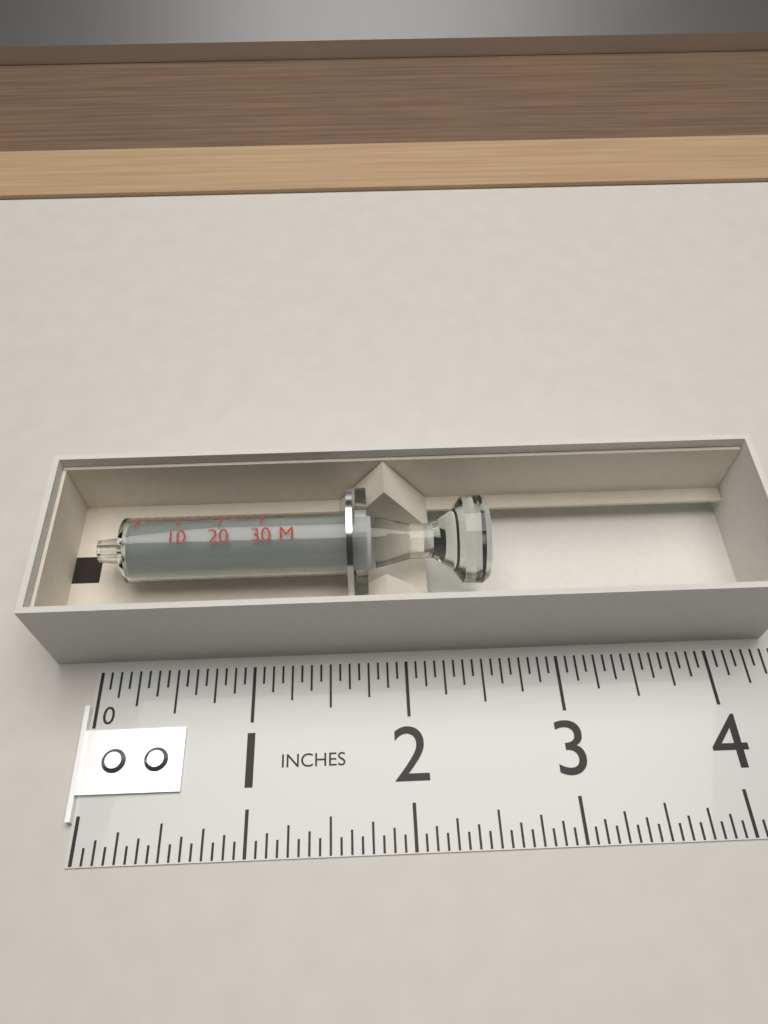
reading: 2.5625 in
